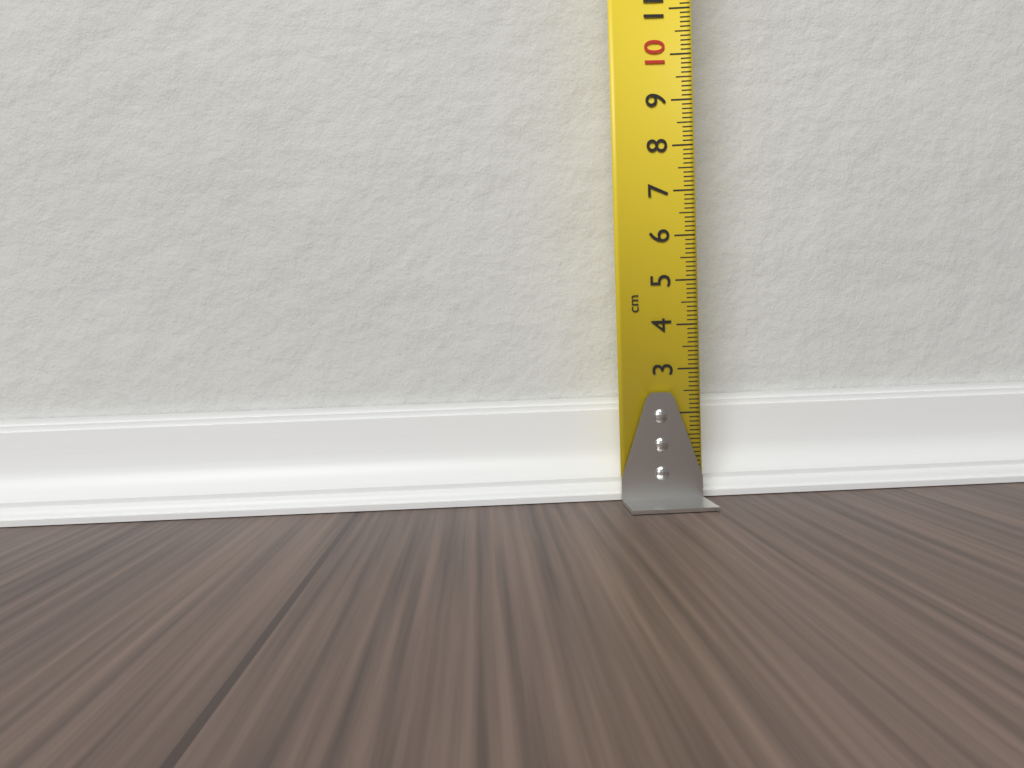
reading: 2.3 cm
